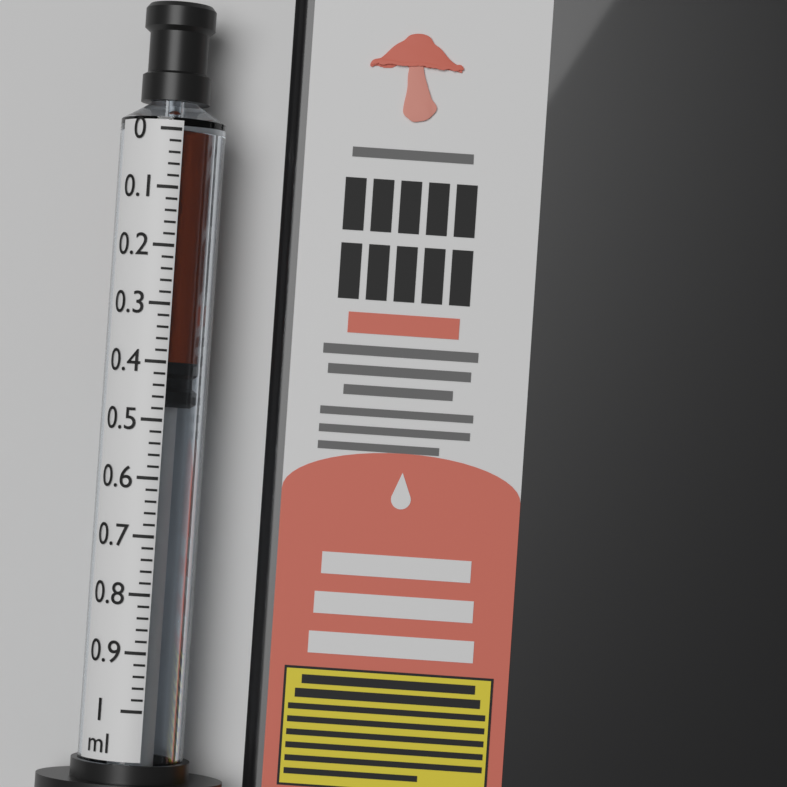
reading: 0.40 ml
